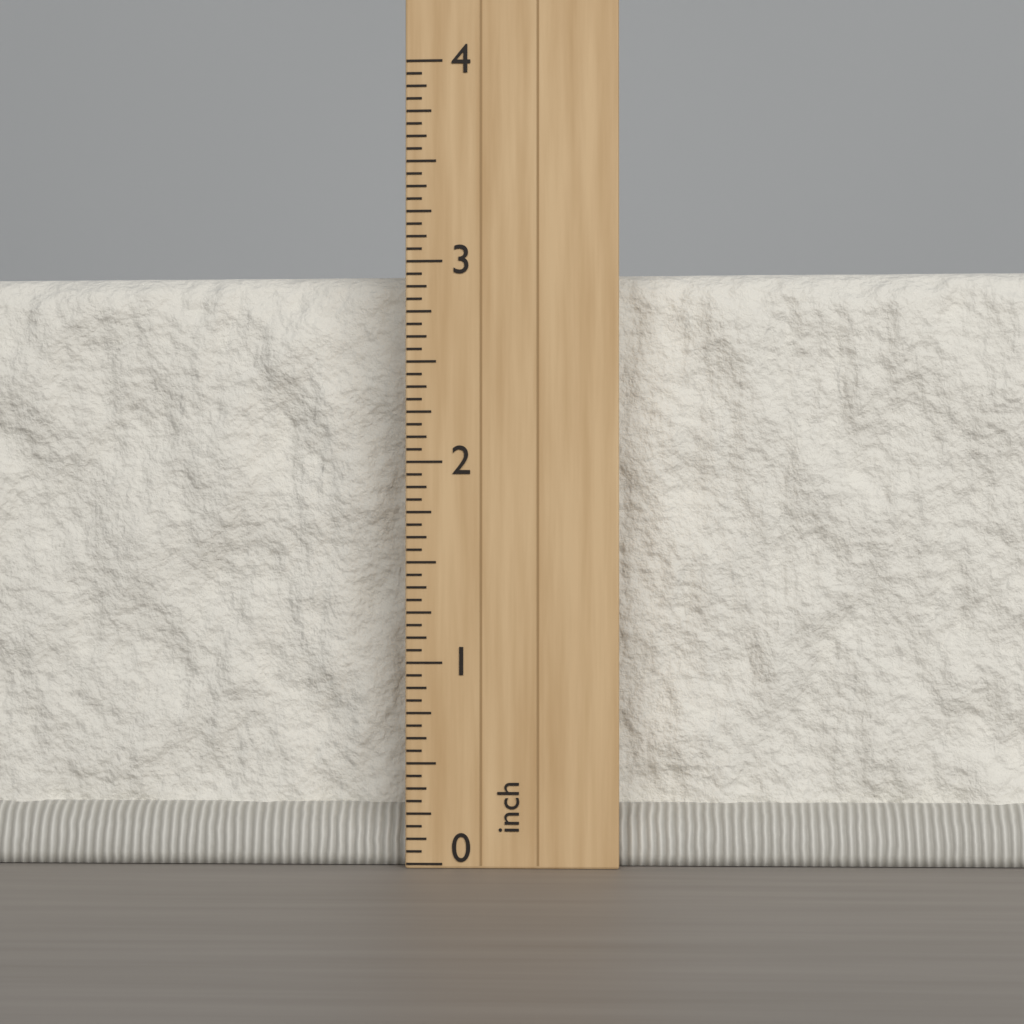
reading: 3.0000 inch
